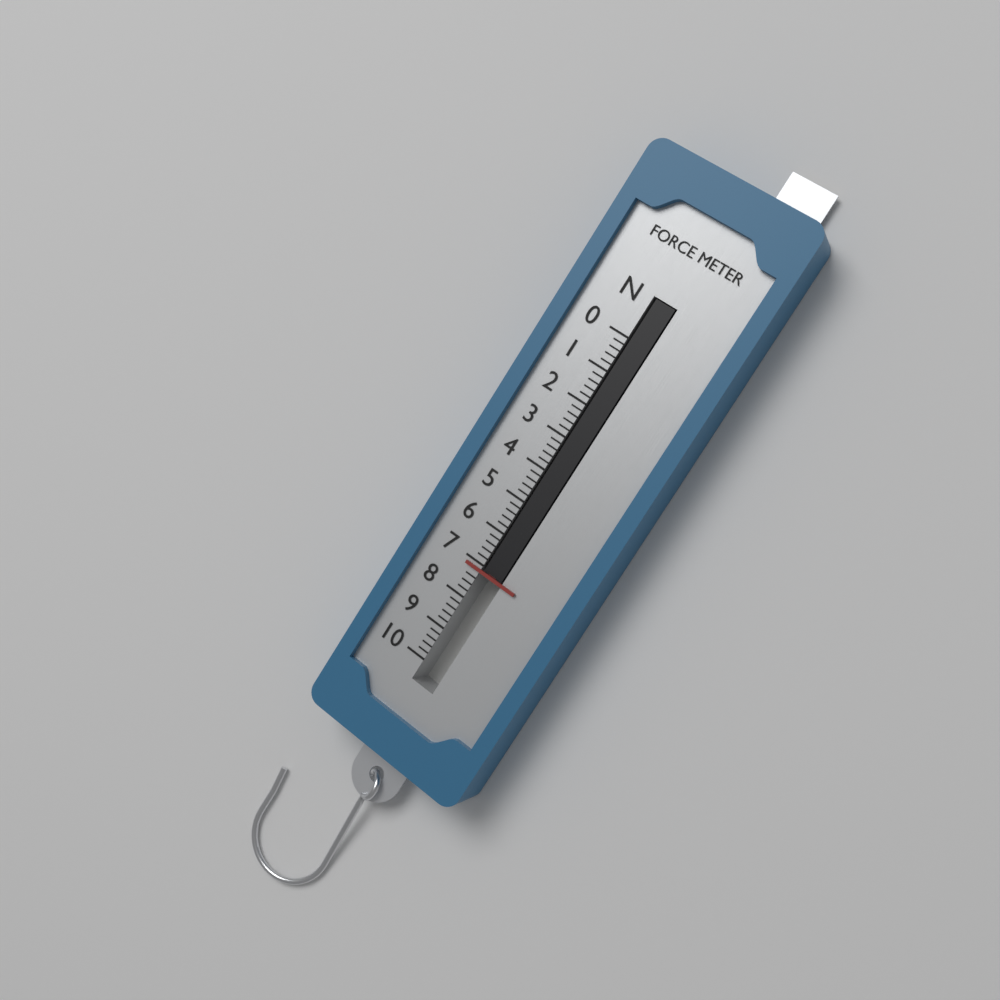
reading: 7.2 N
